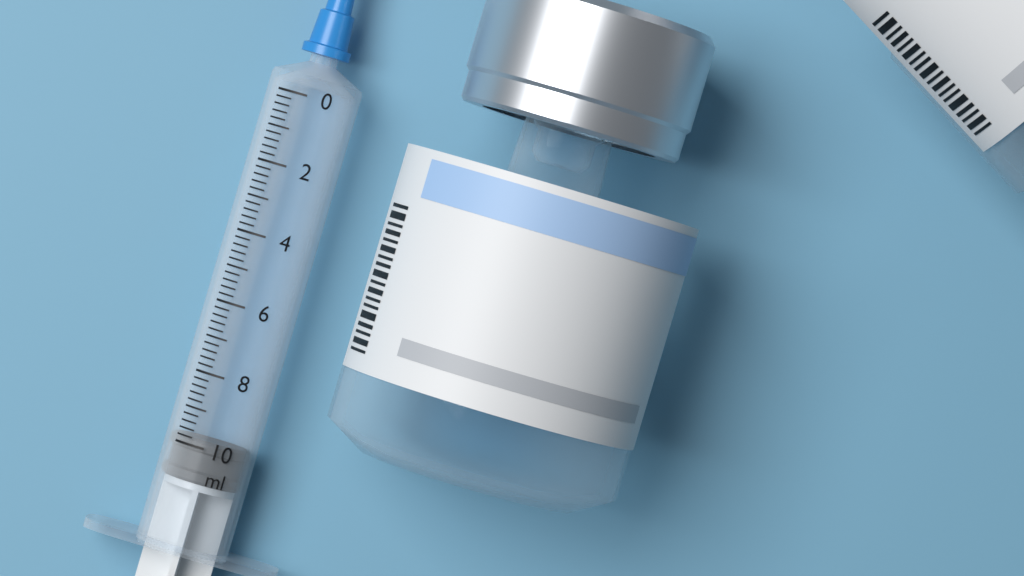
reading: 9.8 ml
